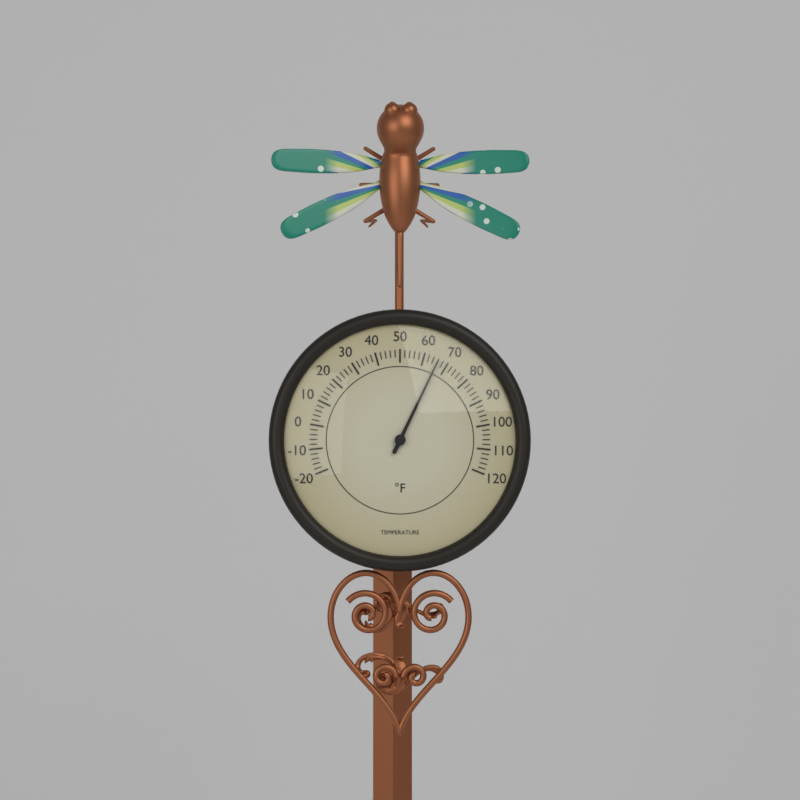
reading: 66 °F
